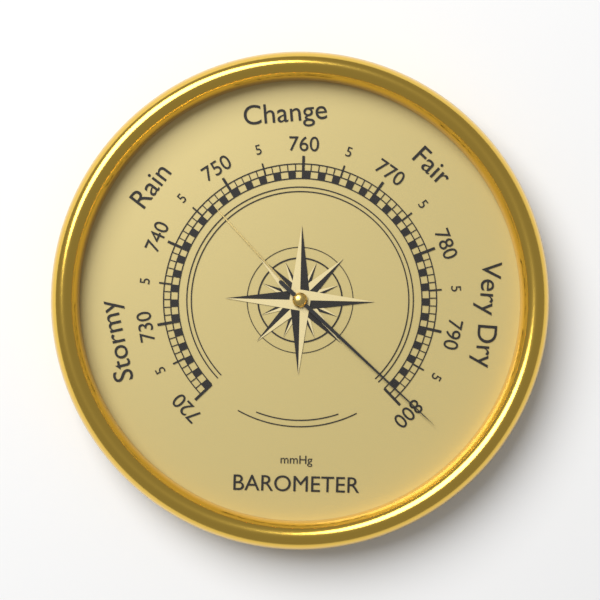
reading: 799 mmHg
